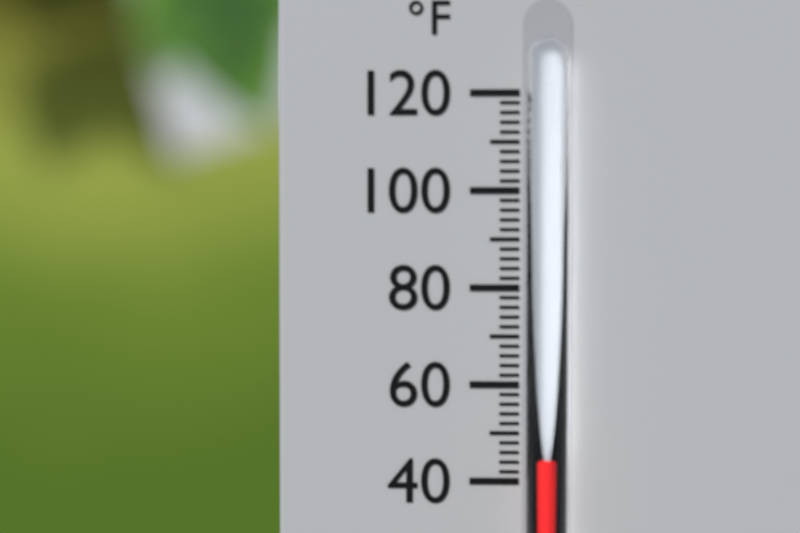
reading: 46 °F
